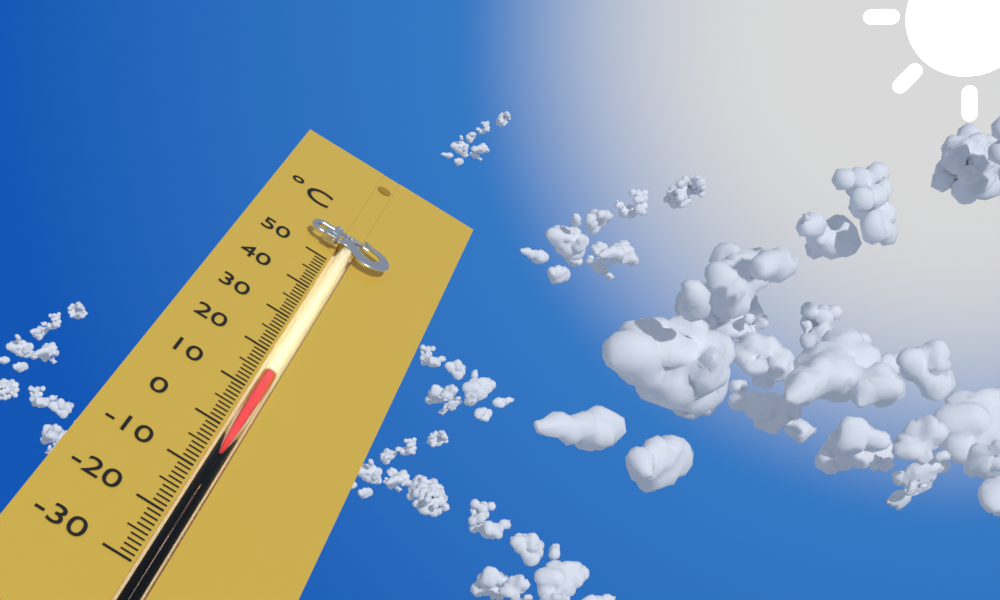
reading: 15 °C
